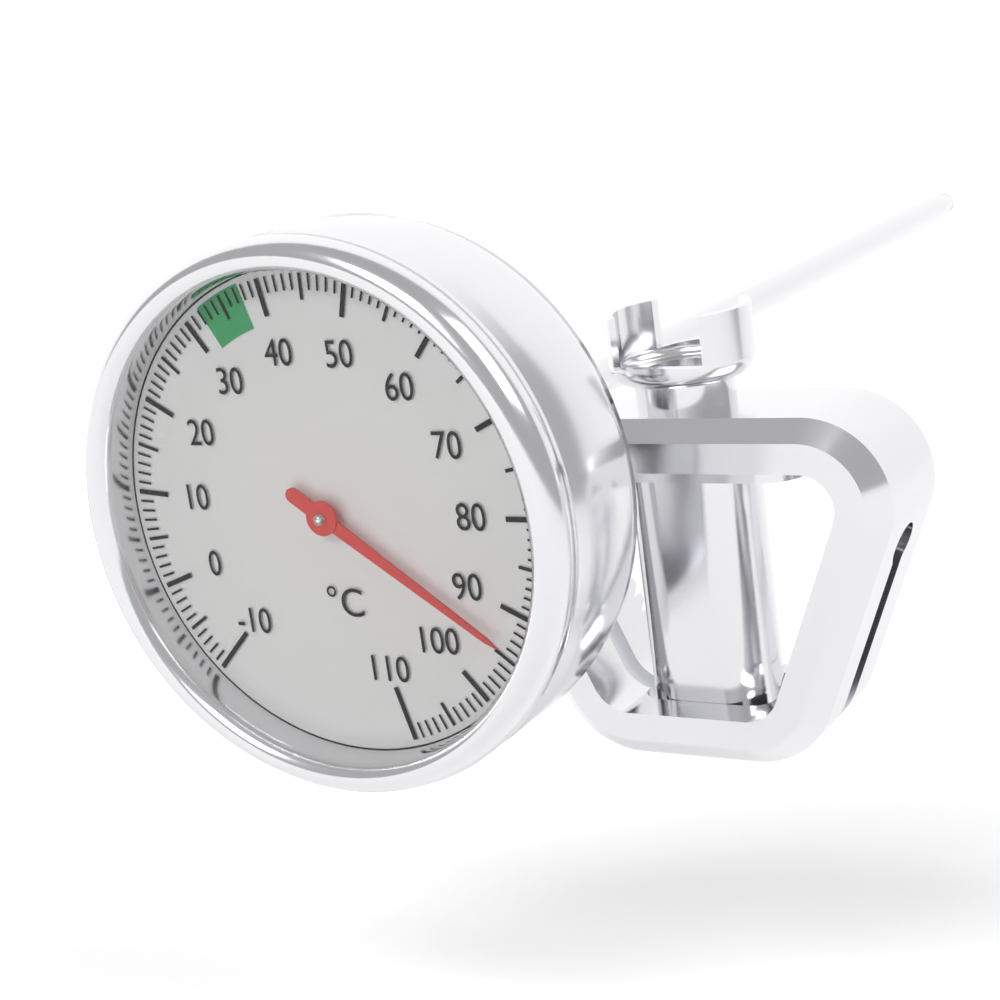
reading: 94 °C
